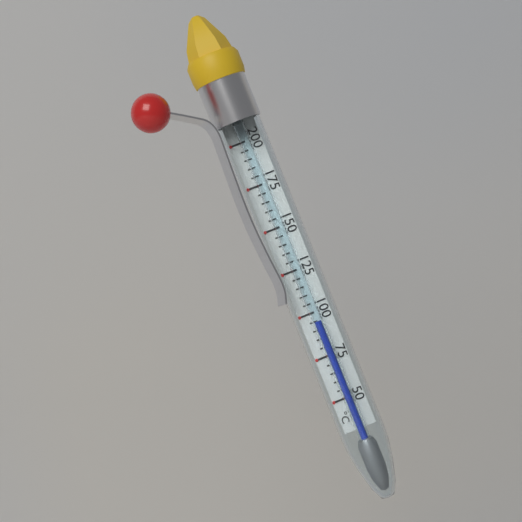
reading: 95 °C
